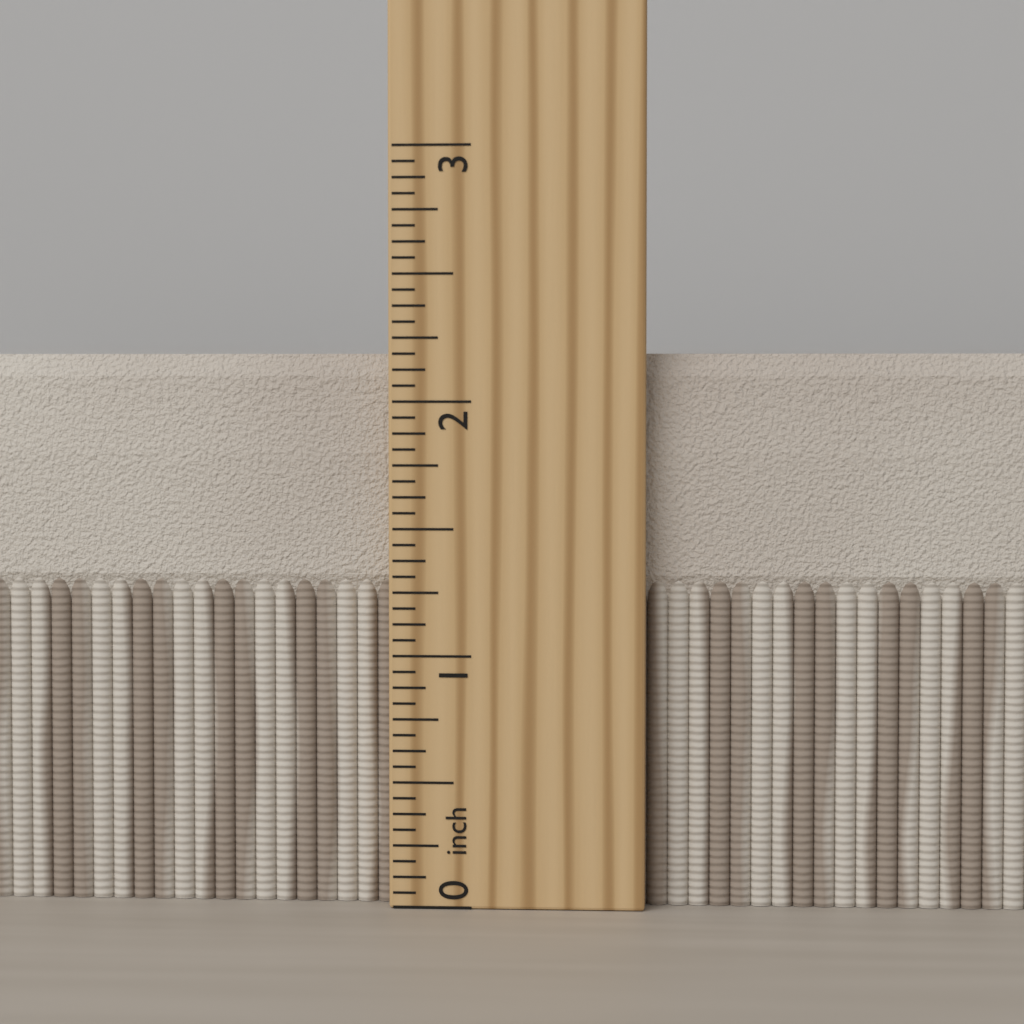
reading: 2.1875 inch
